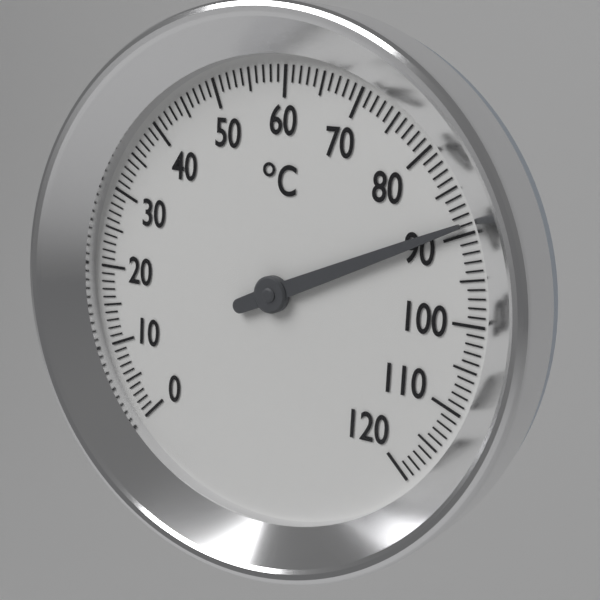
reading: 89 °C
